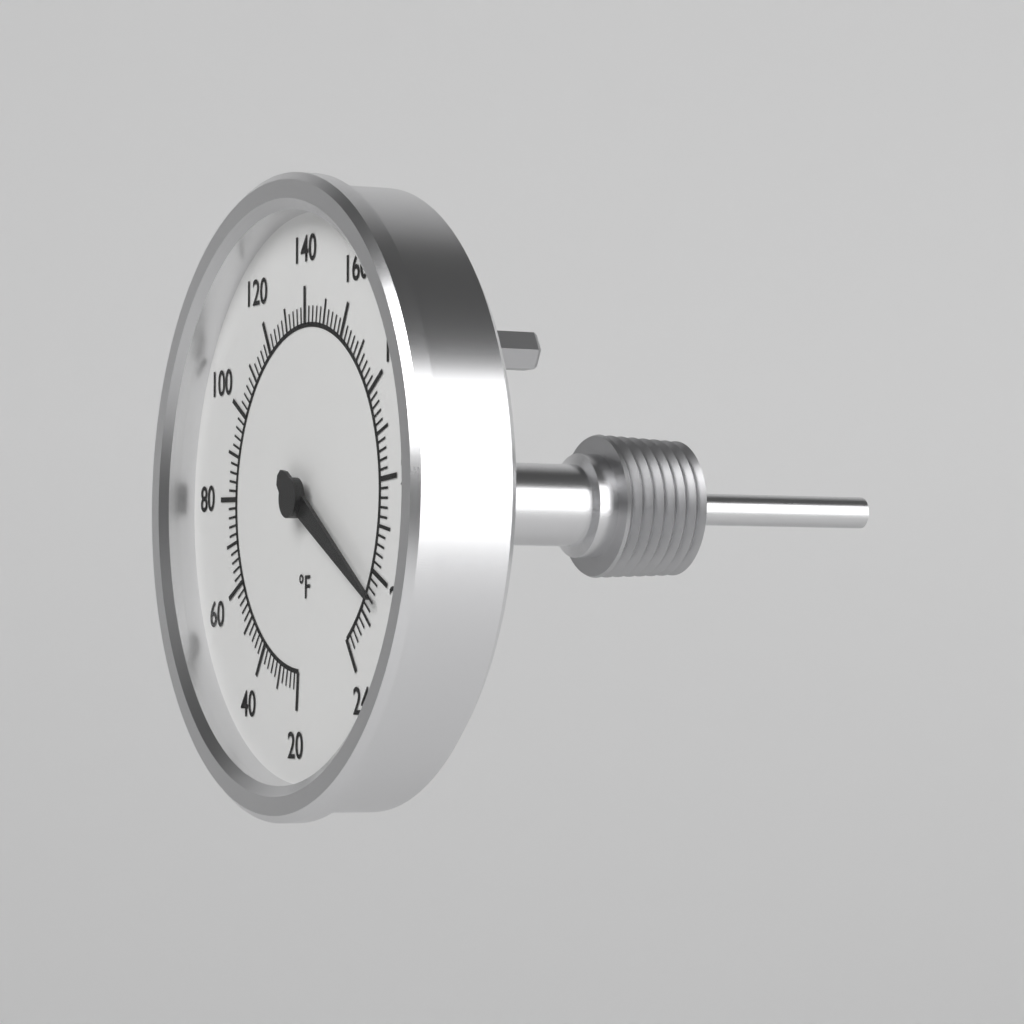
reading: 224 °F
